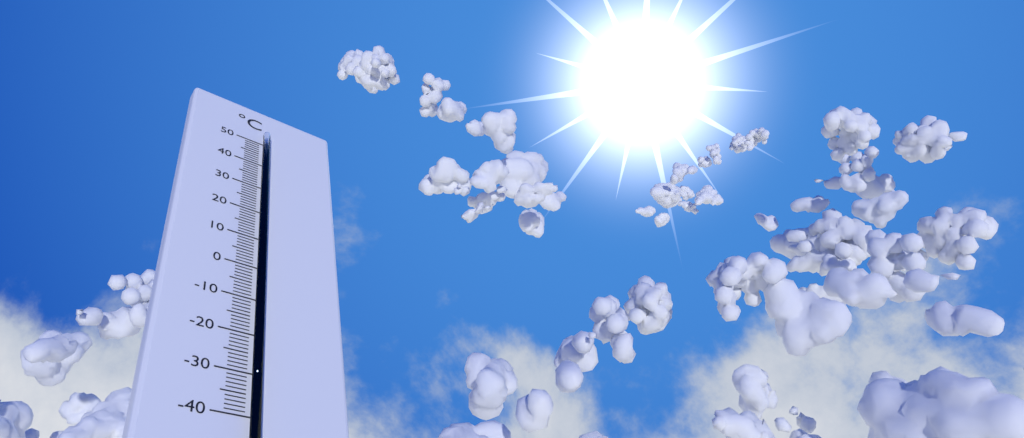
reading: 48 °C
